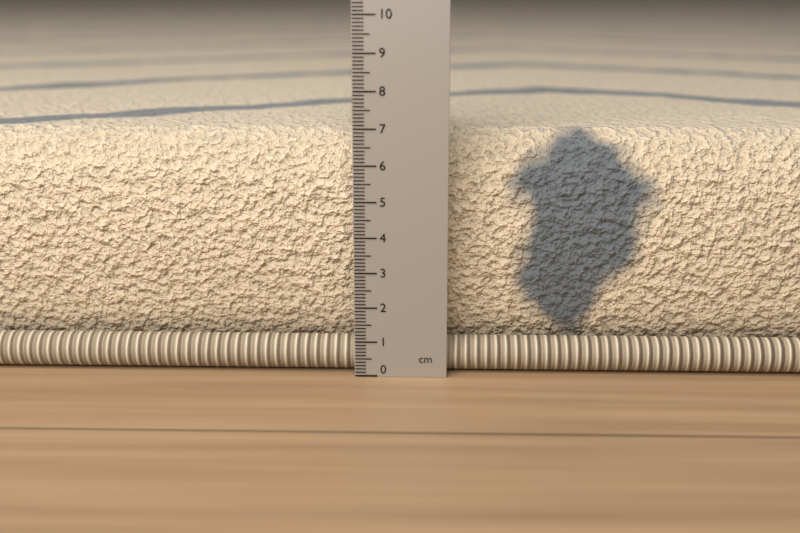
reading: 6.8 cm
